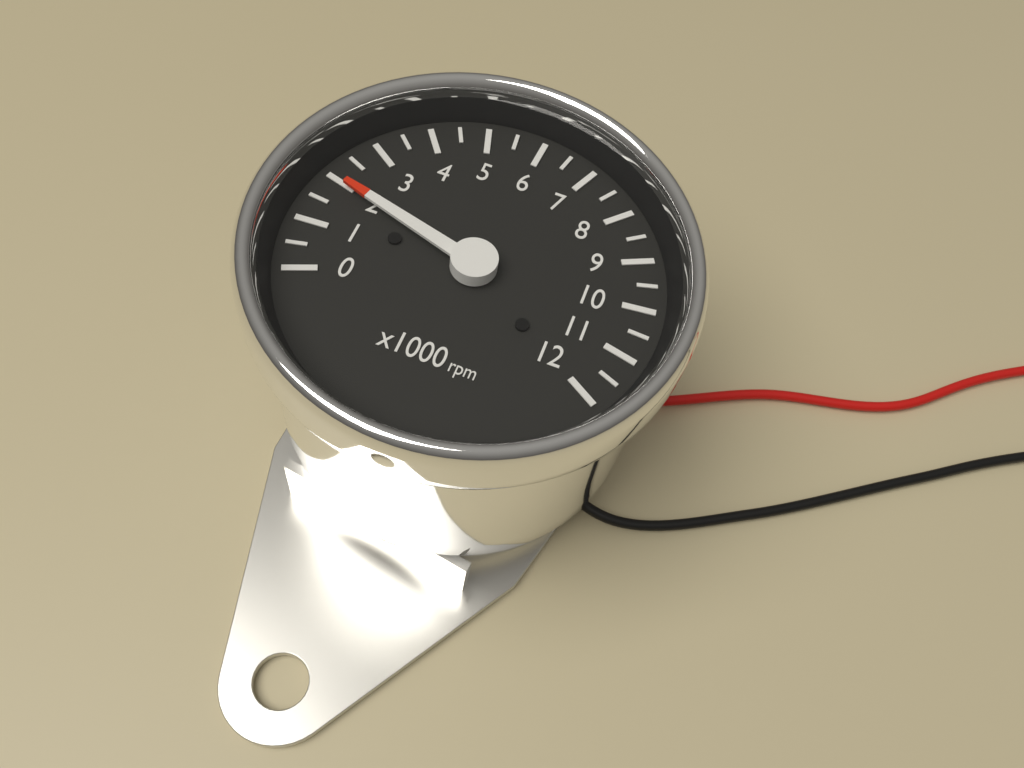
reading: 2000 rpm
